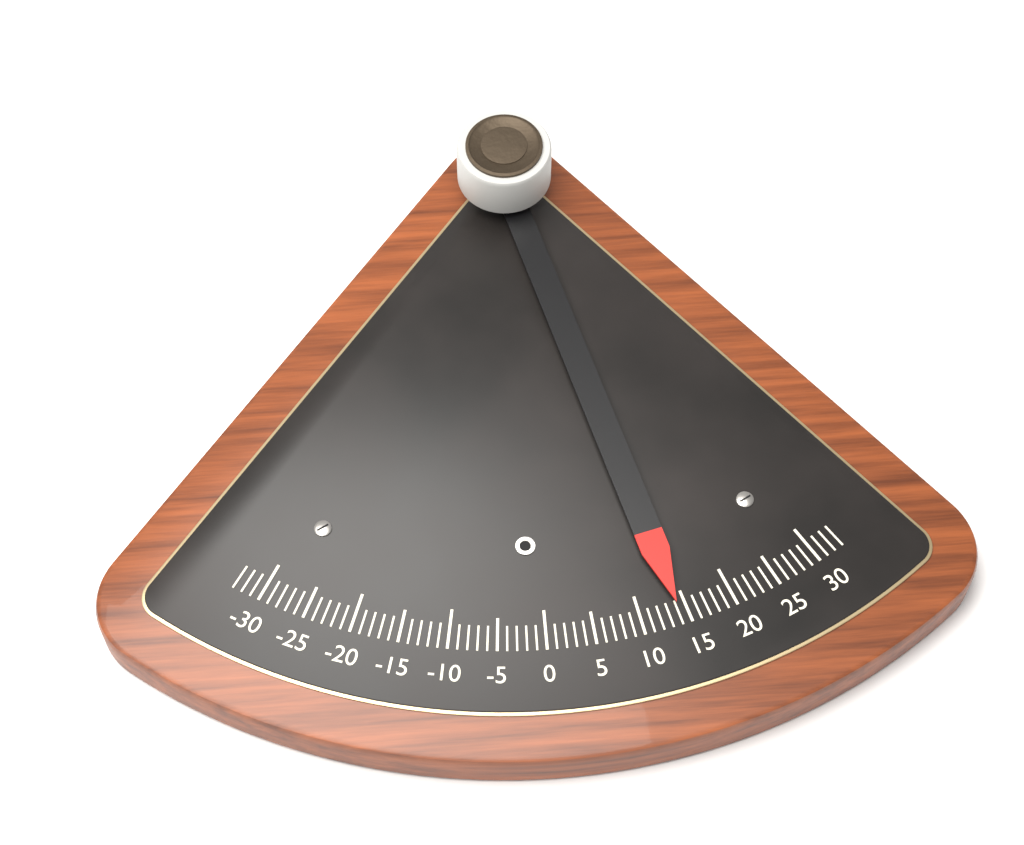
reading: 14 (no unit)
